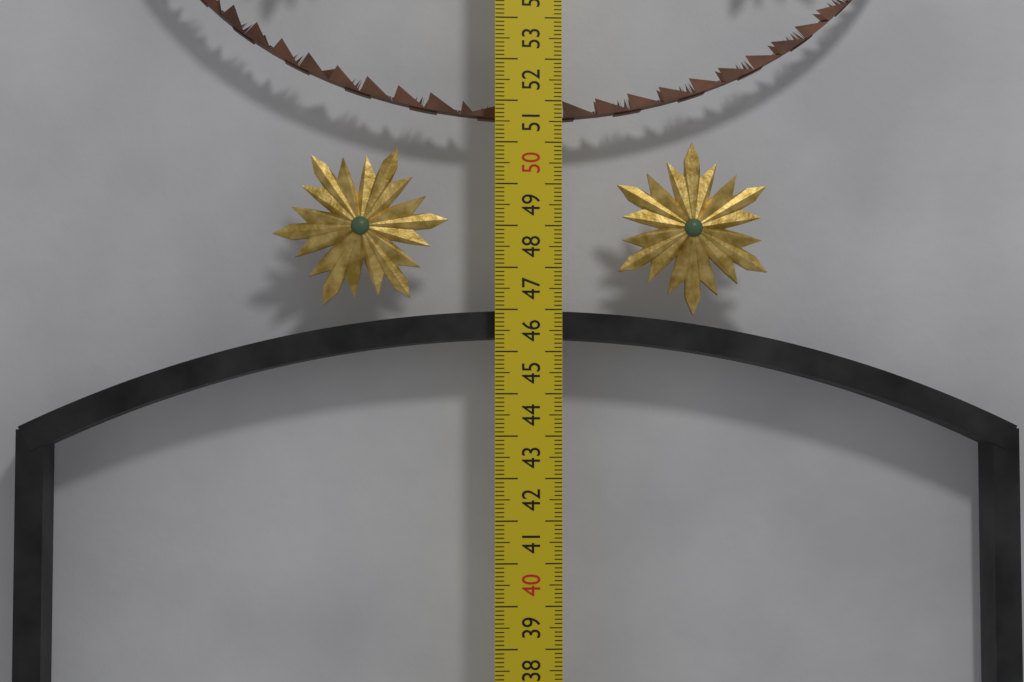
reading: 46.0 cm
